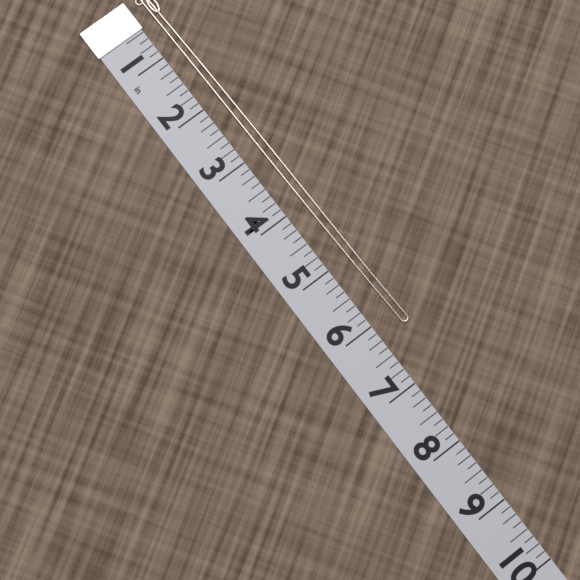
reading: 6.250 in
